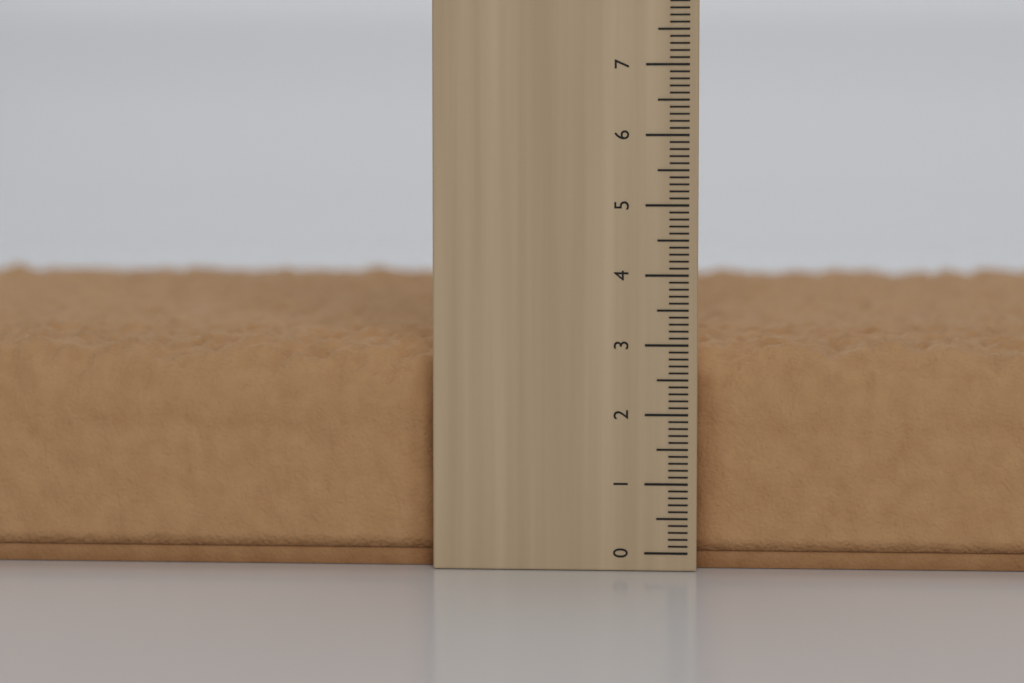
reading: 3.1 cm
